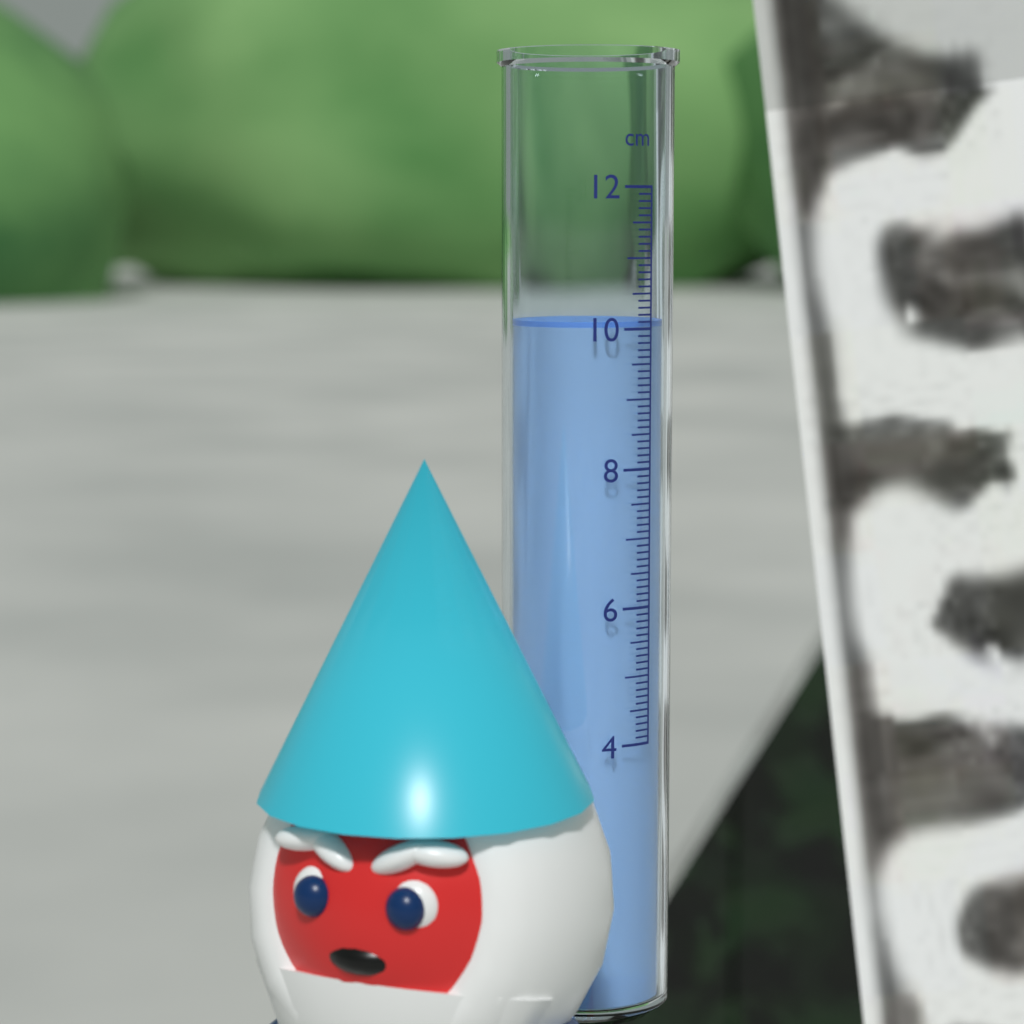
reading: 10.1 cm
